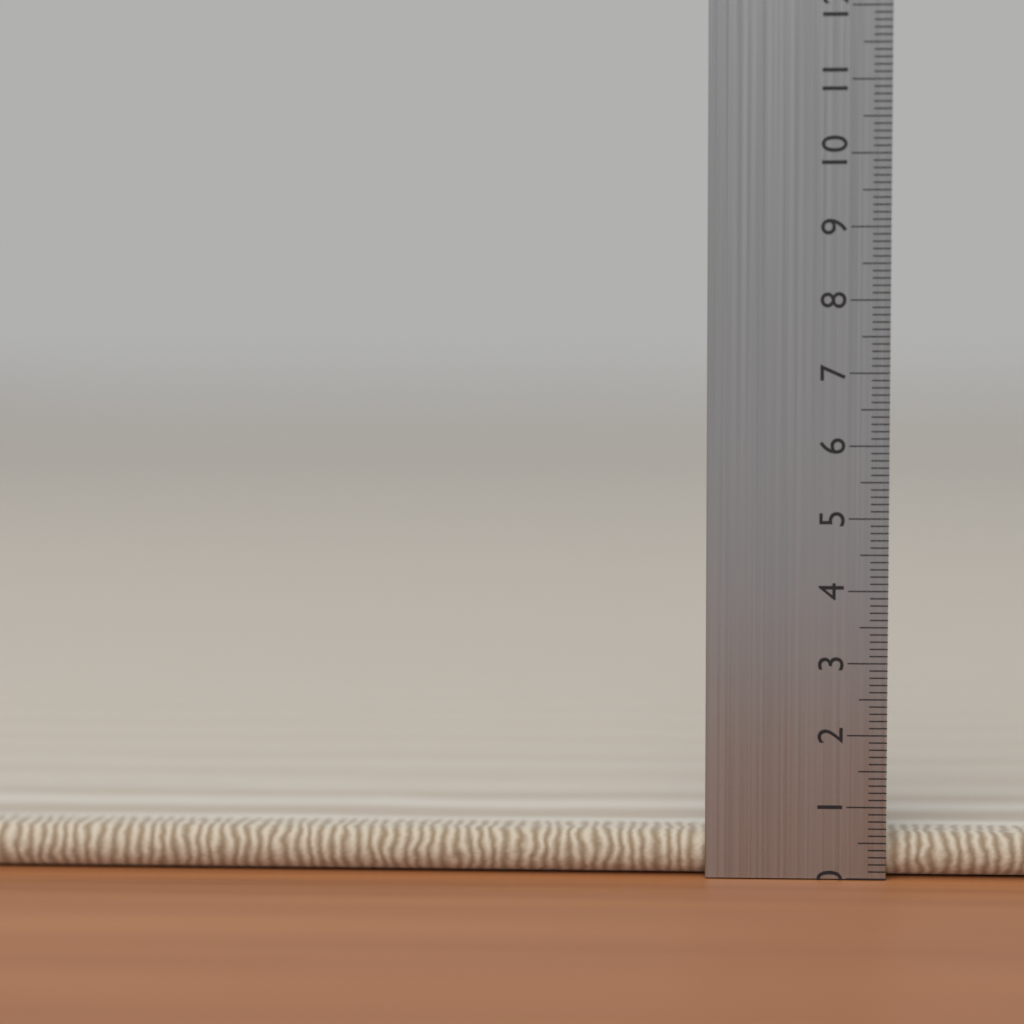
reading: 0.6 cm
